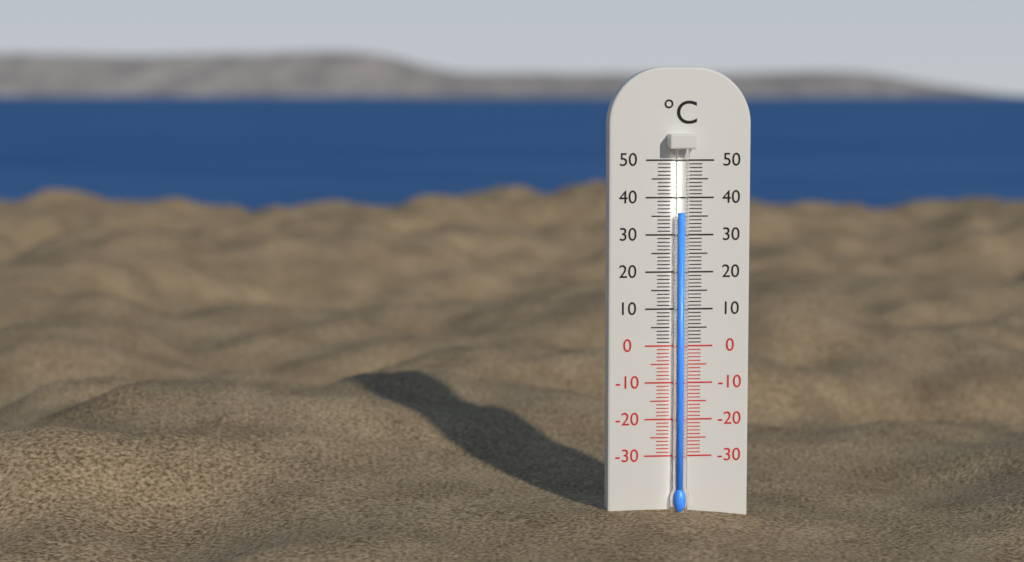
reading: 36 °C
